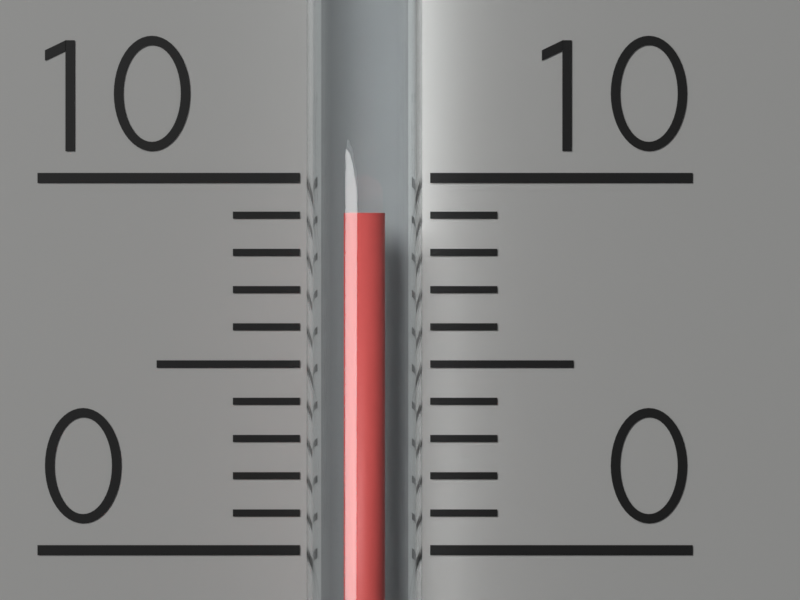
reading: 9 (no unit)
